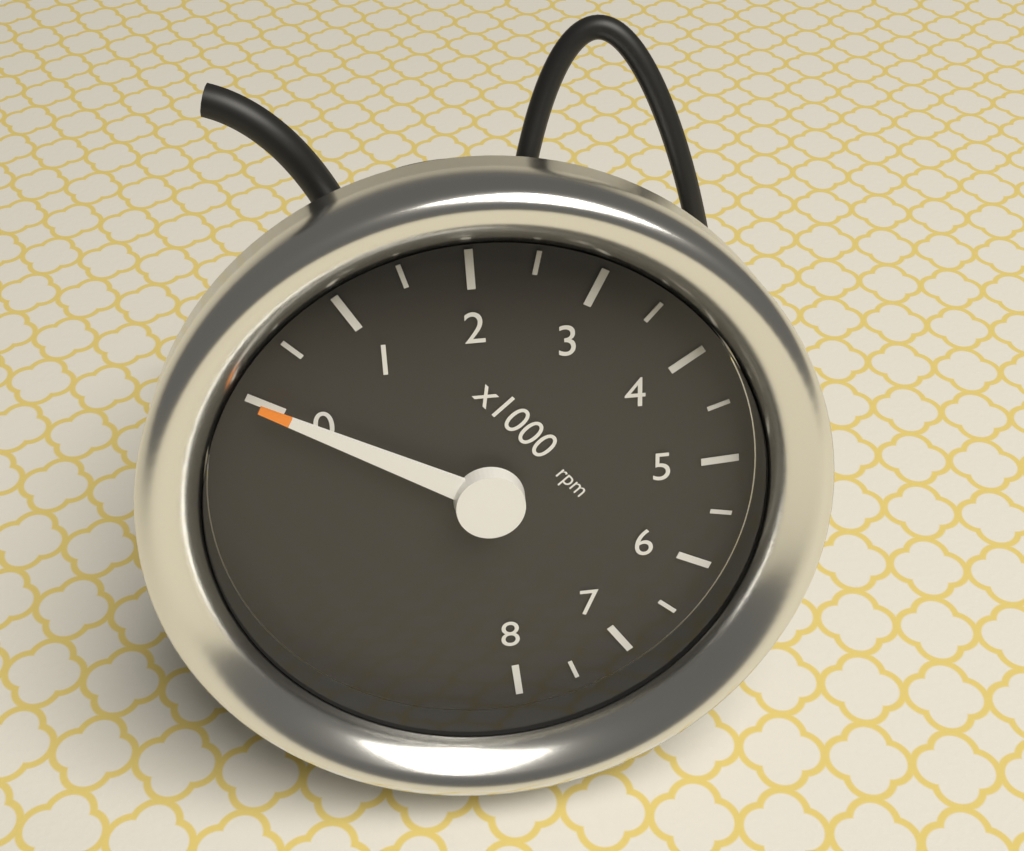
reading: 0 rpm
